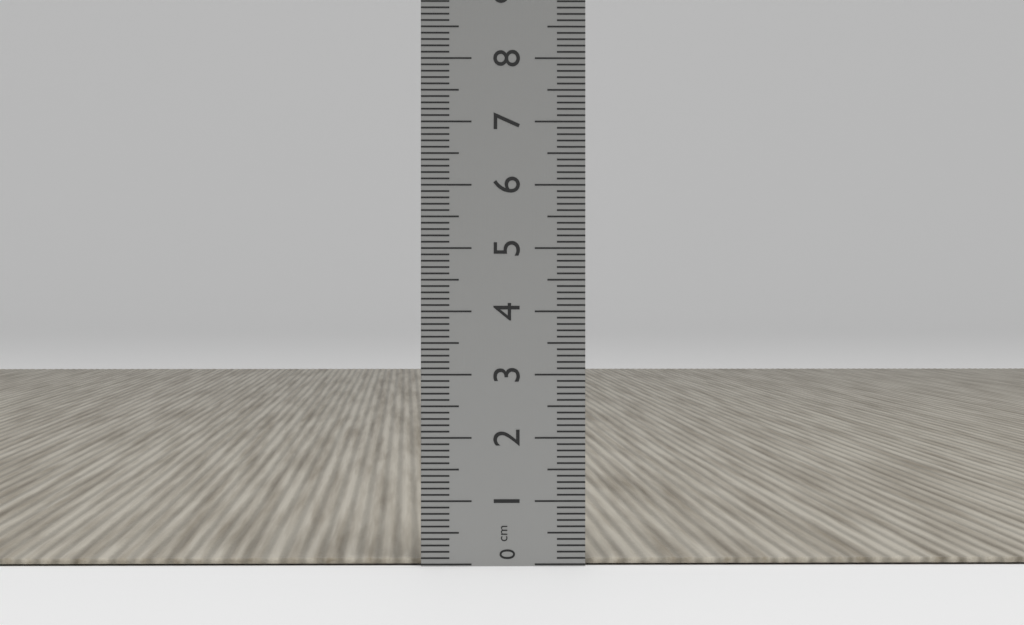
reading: 0.1 cm
